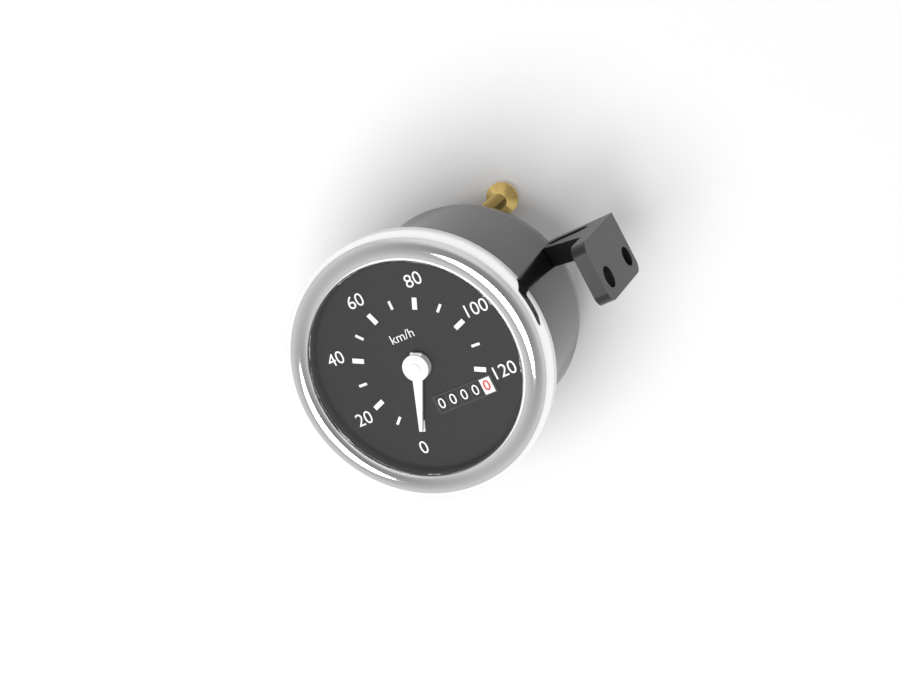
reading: 0 km/h
